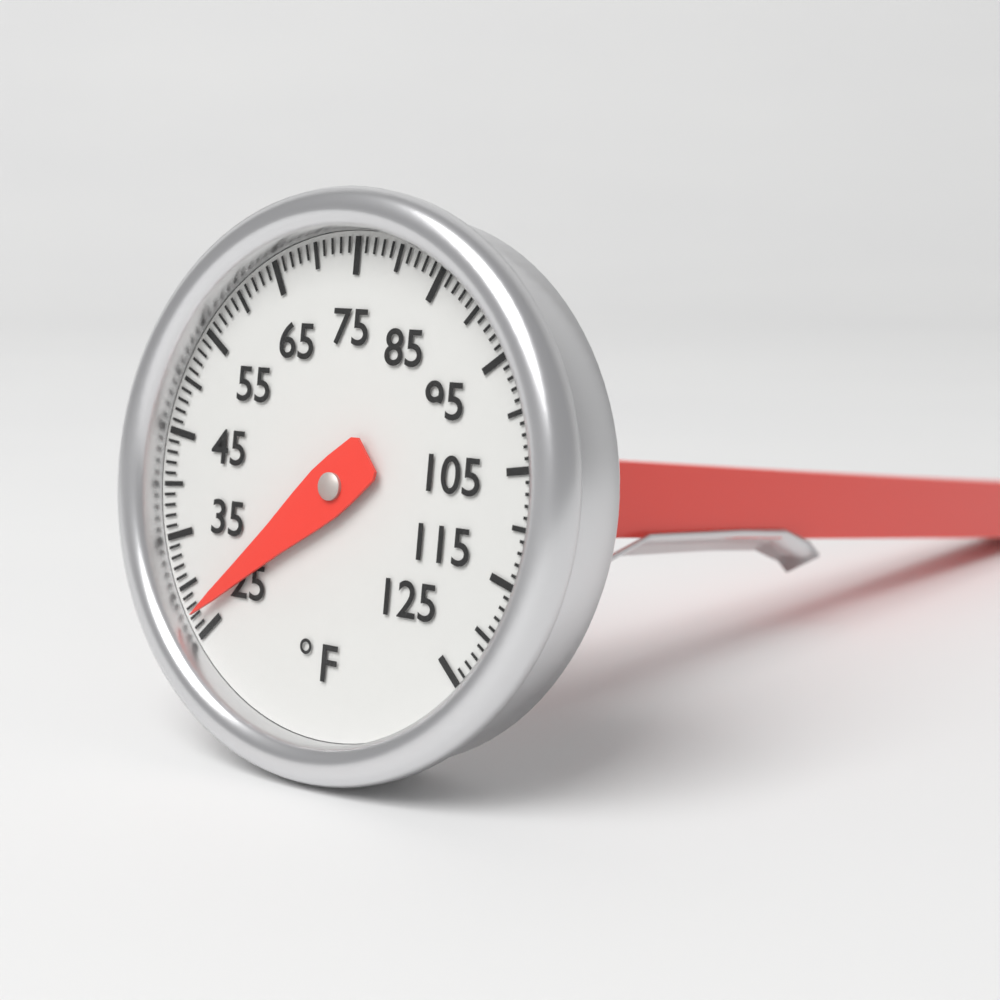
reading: 27 °F
